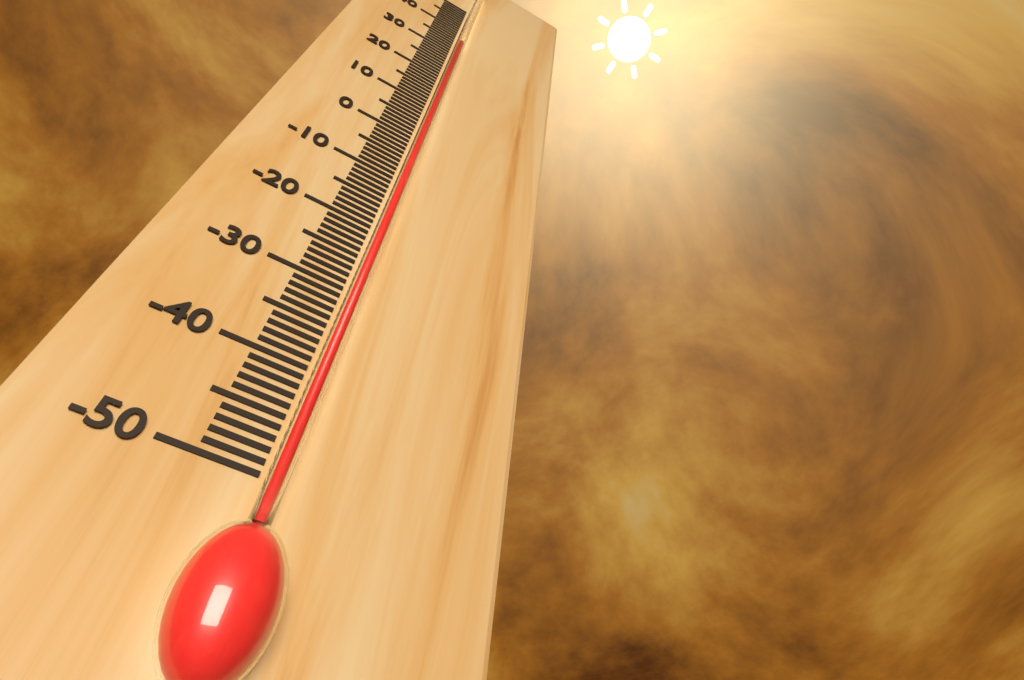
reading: 33 °C
